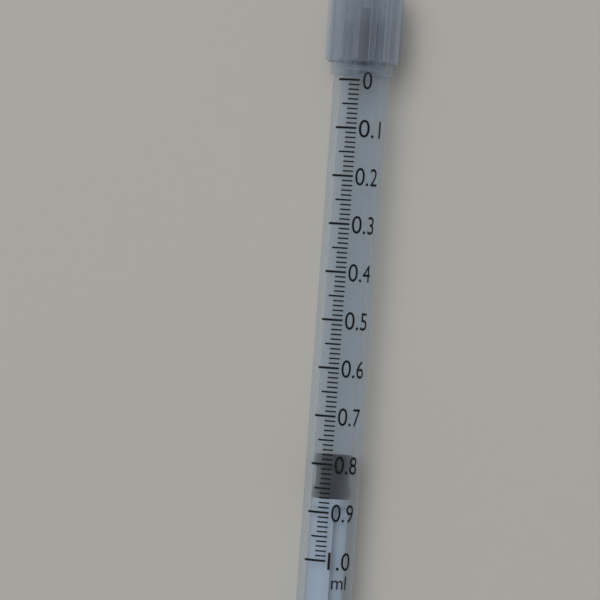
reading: 0.78 ml
